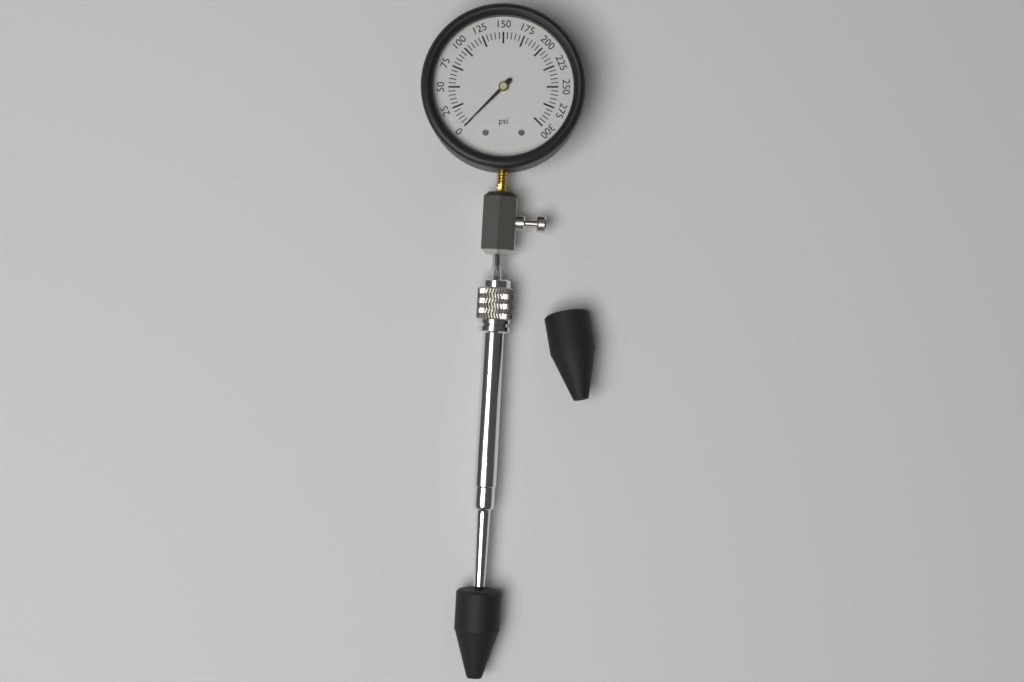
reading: 0 psi
